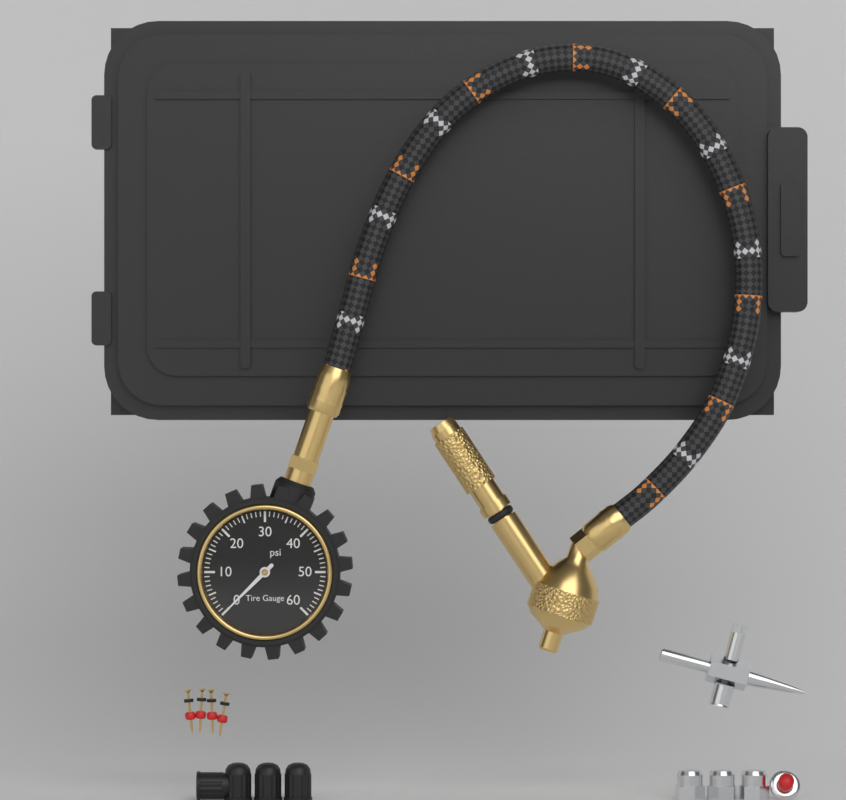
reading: 0 psi
